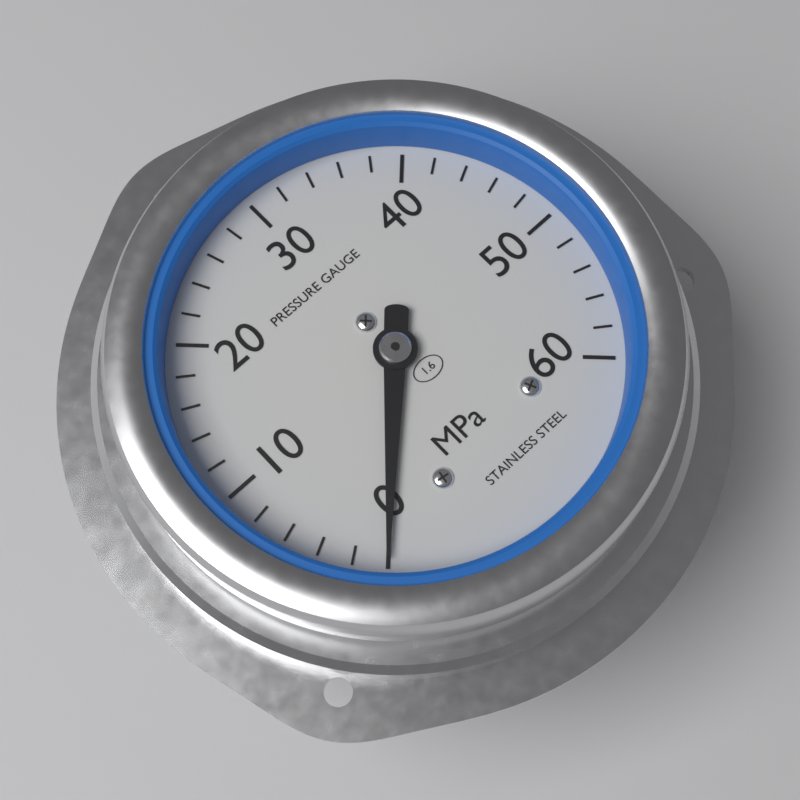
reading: 0 MPa
